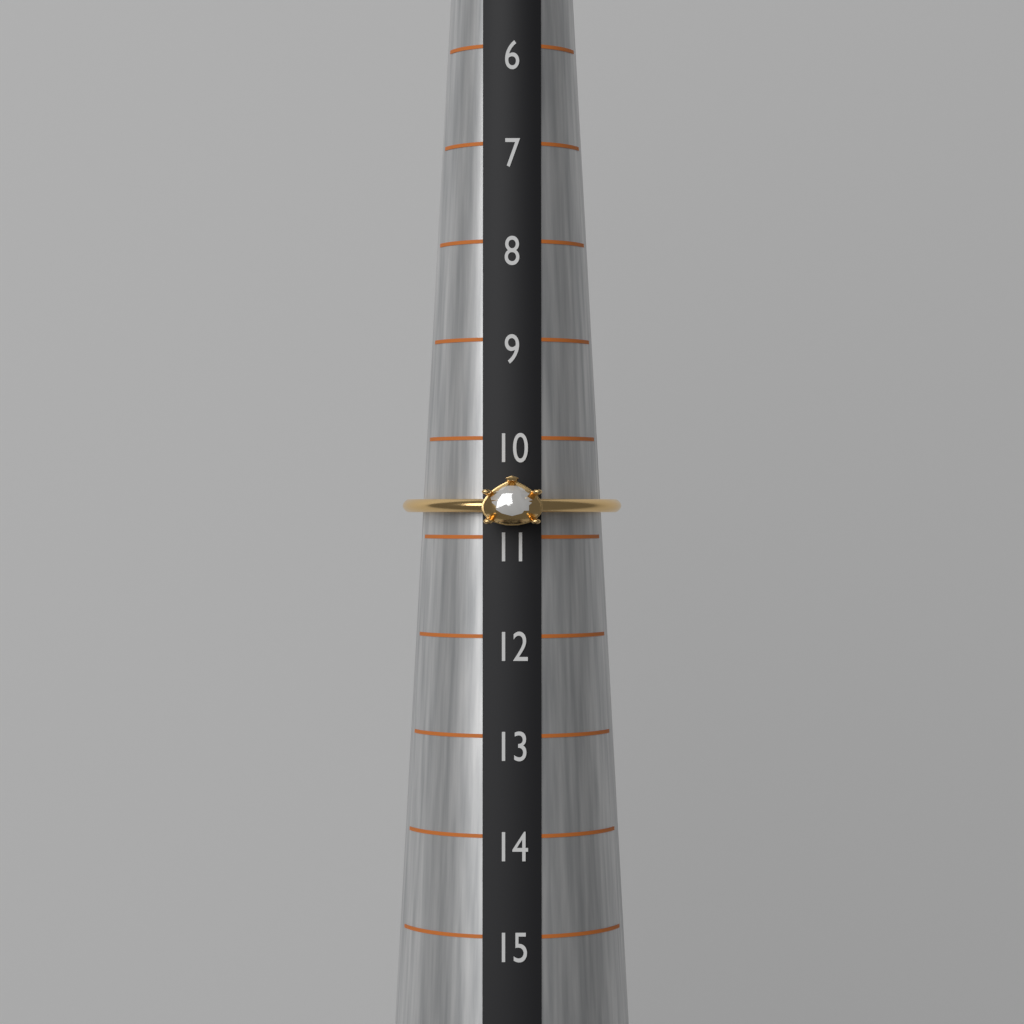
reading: 10.9 (no unit)
